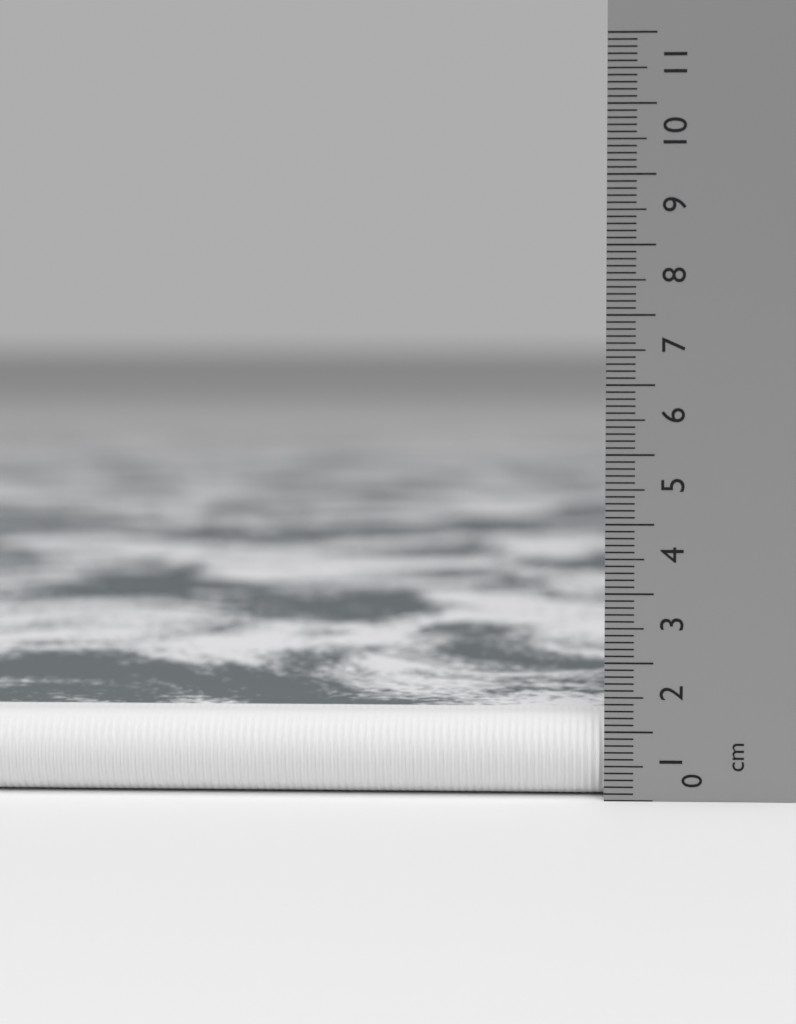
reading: 1.2 cm
